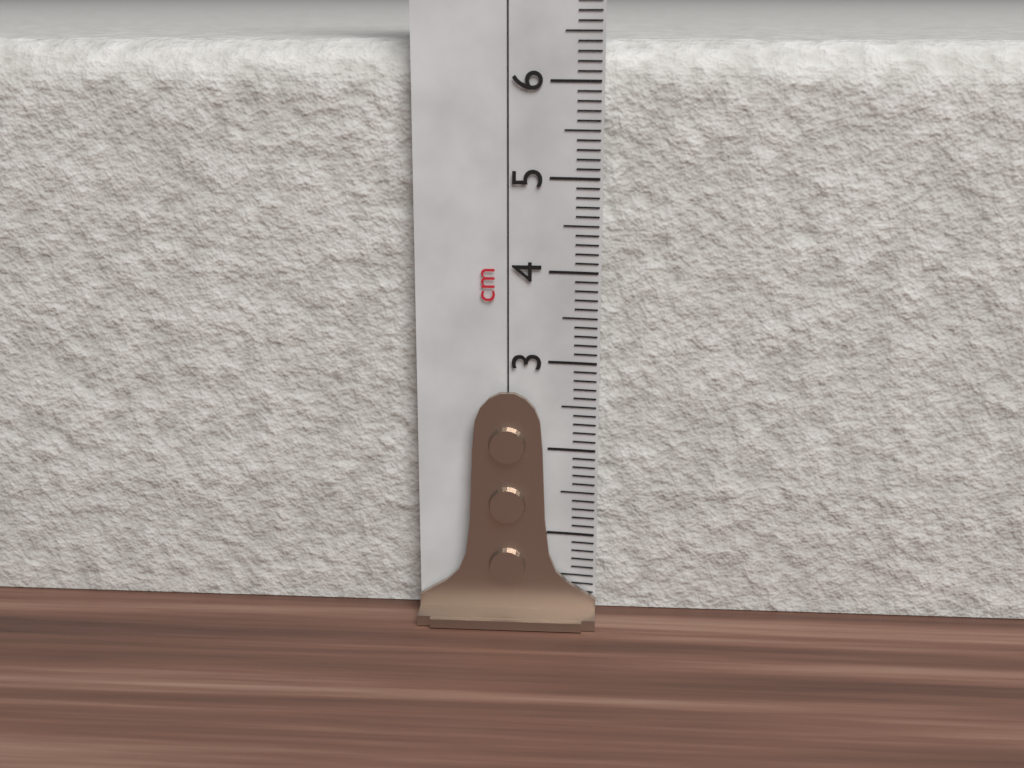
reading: 6.4 cm
